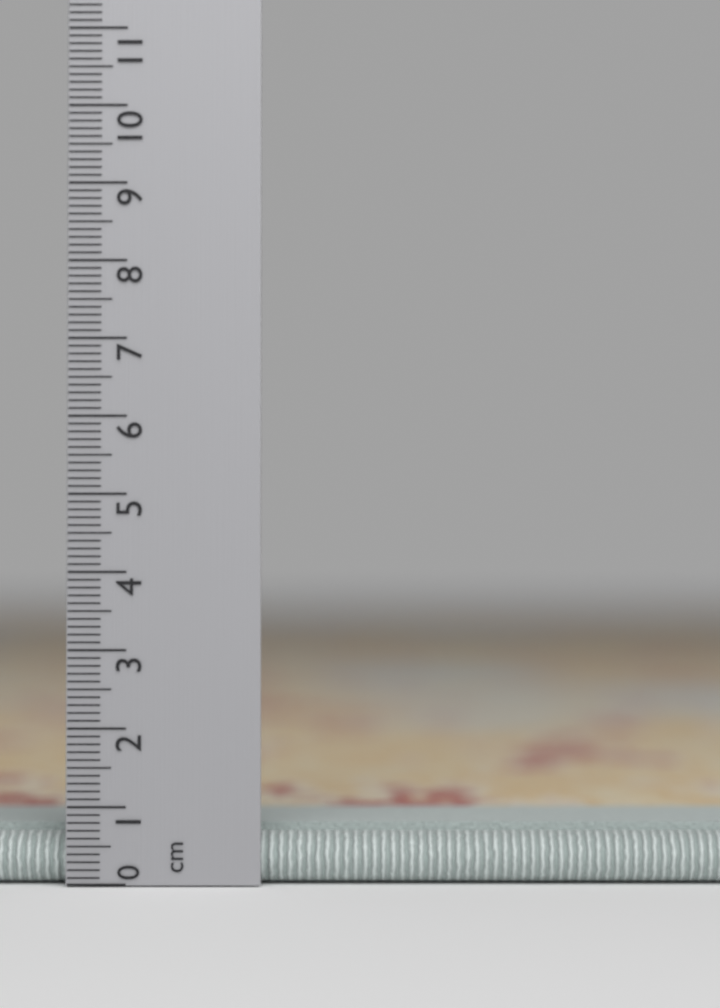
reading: 0.8 cm
